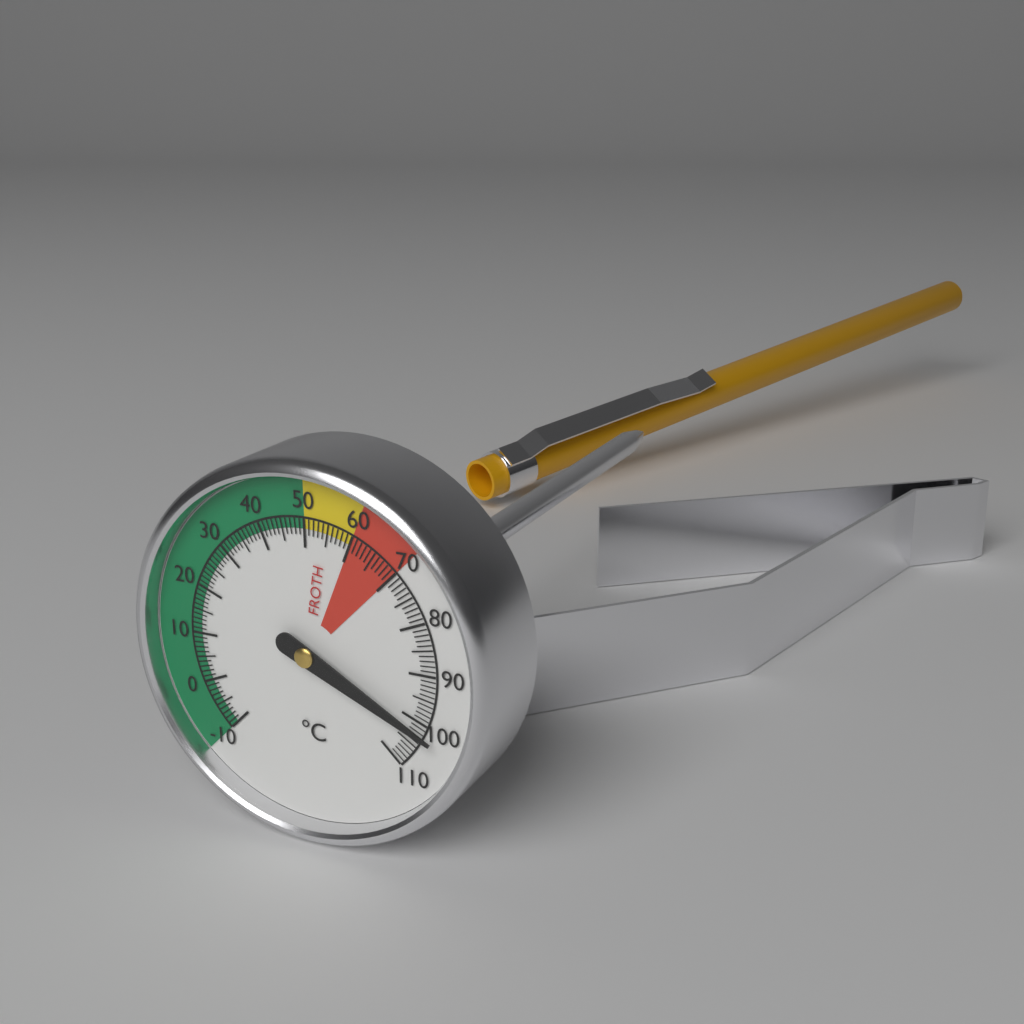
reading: 102 °C
